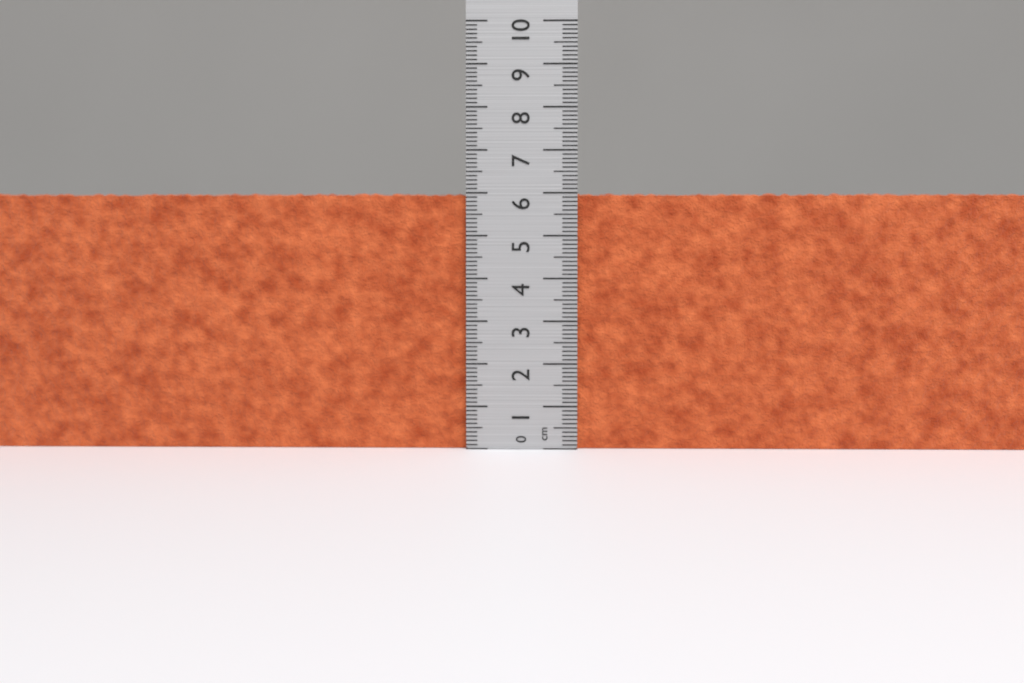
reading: 6.0 cm
